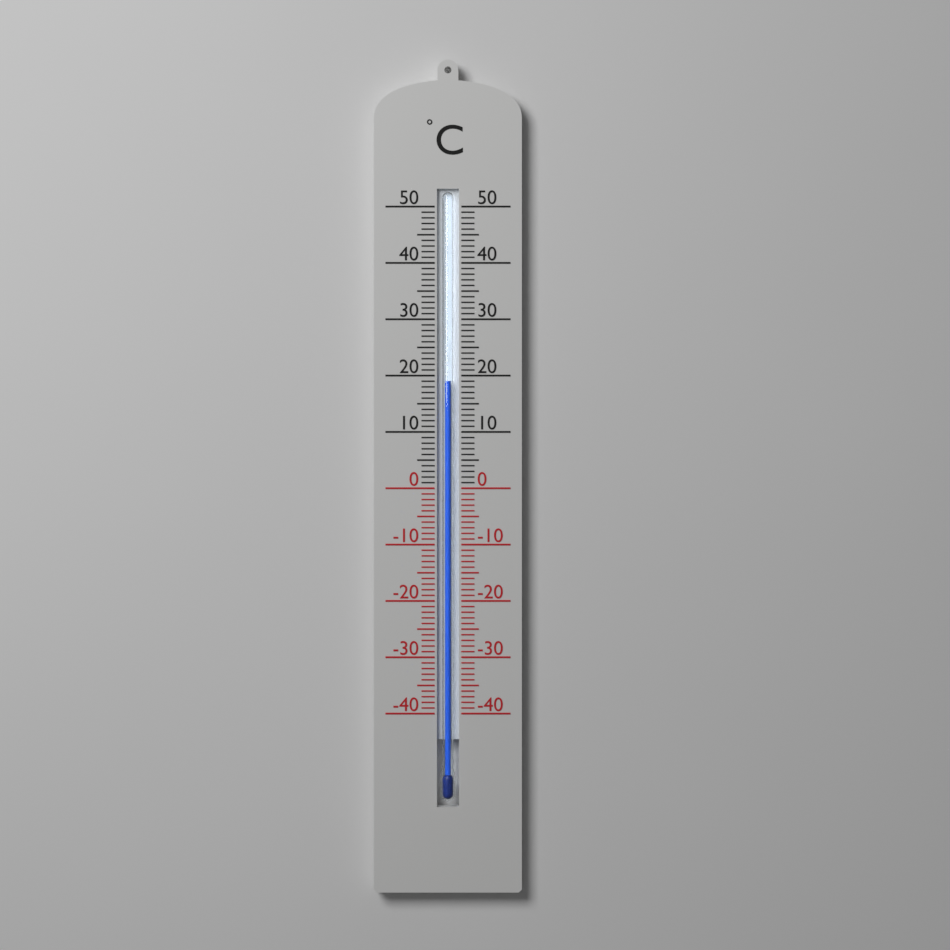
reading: 19 °C
